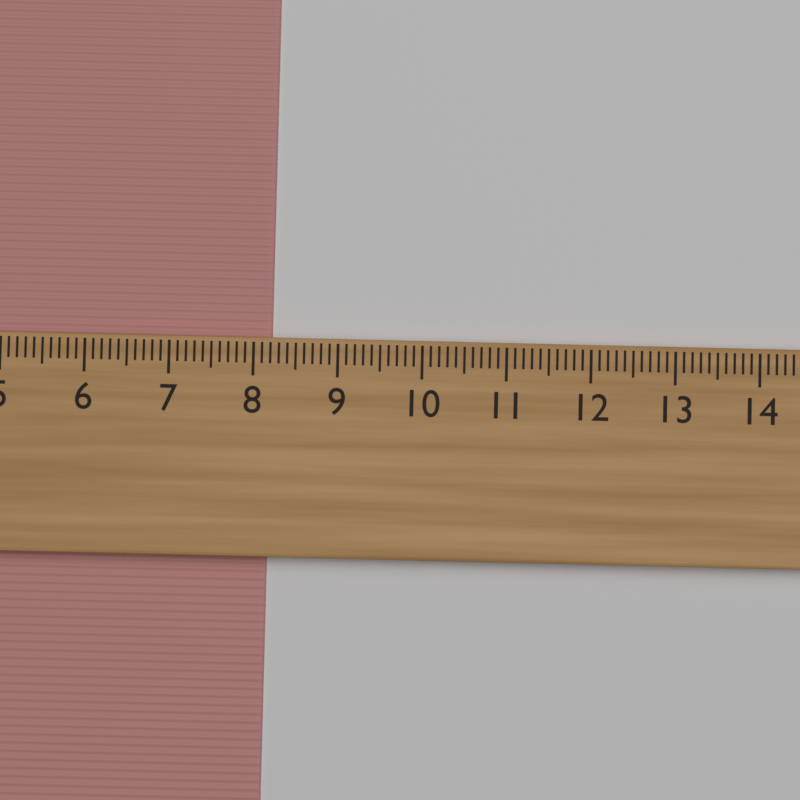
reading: 8.2 cm
